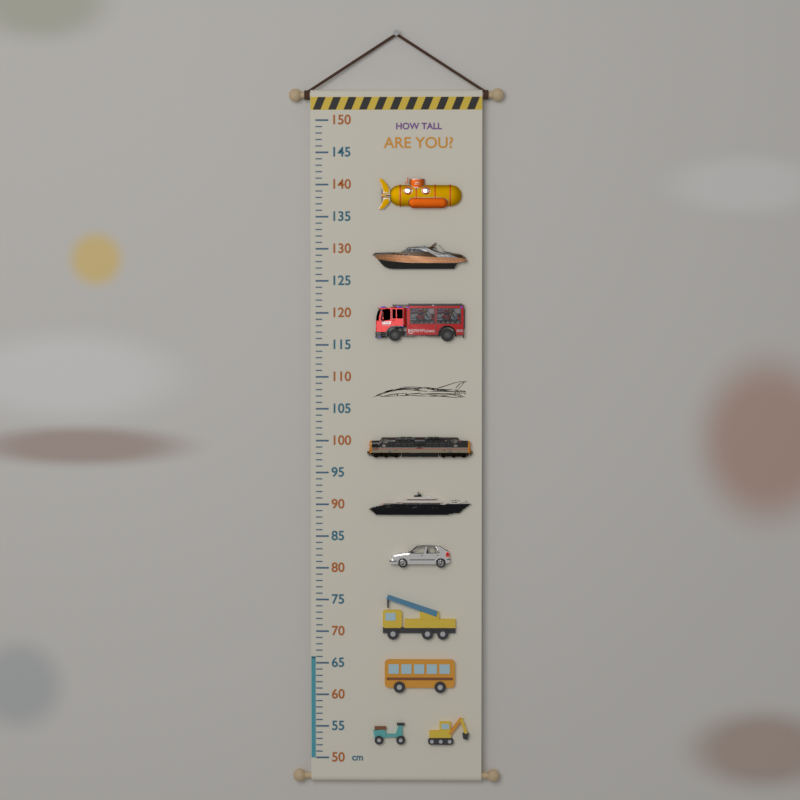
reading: 66 cm
